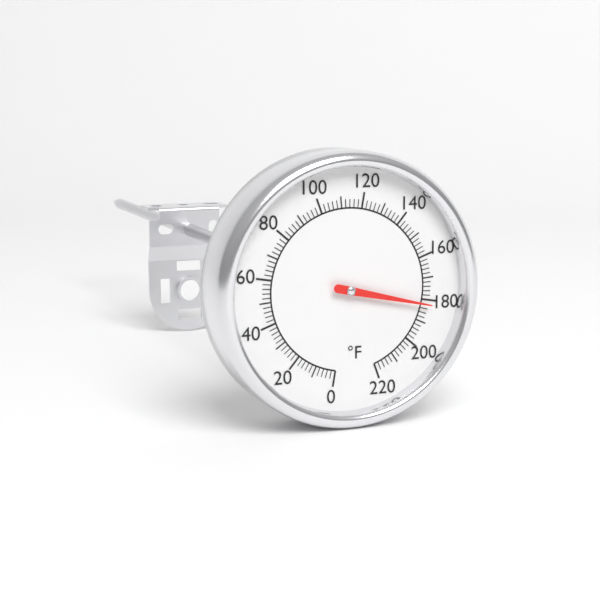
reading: 182 °F
